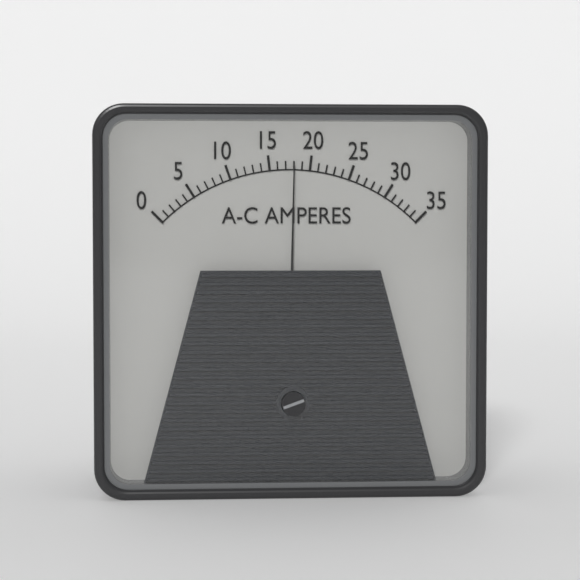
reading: 18 A
